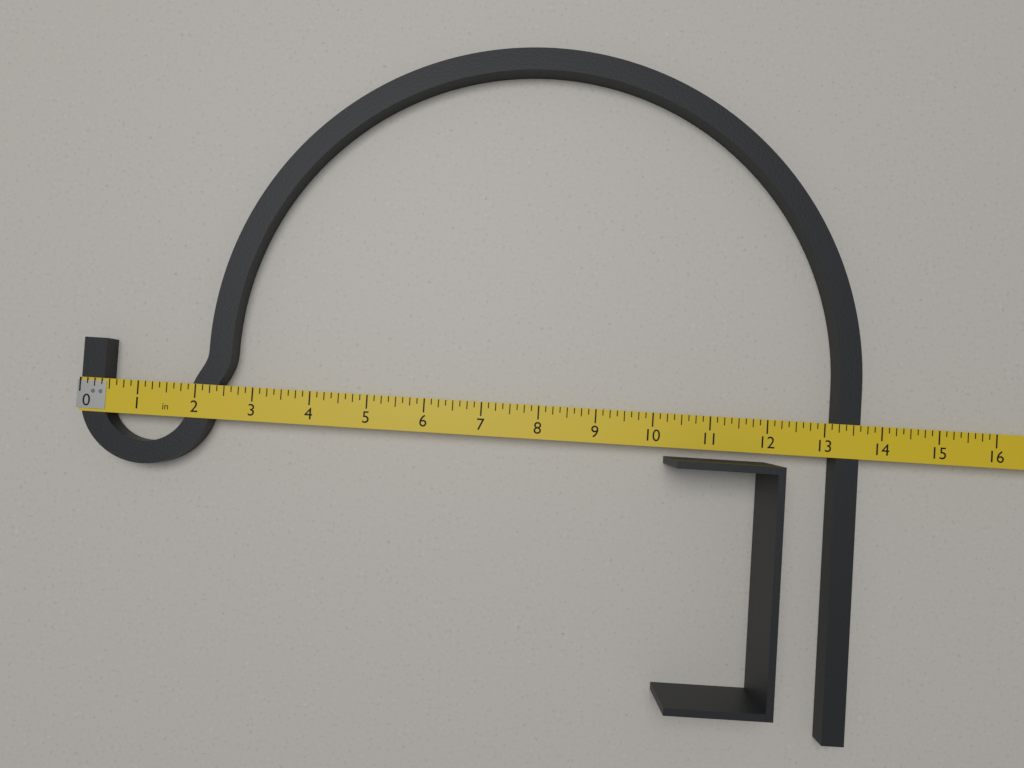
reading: 13.625 in
